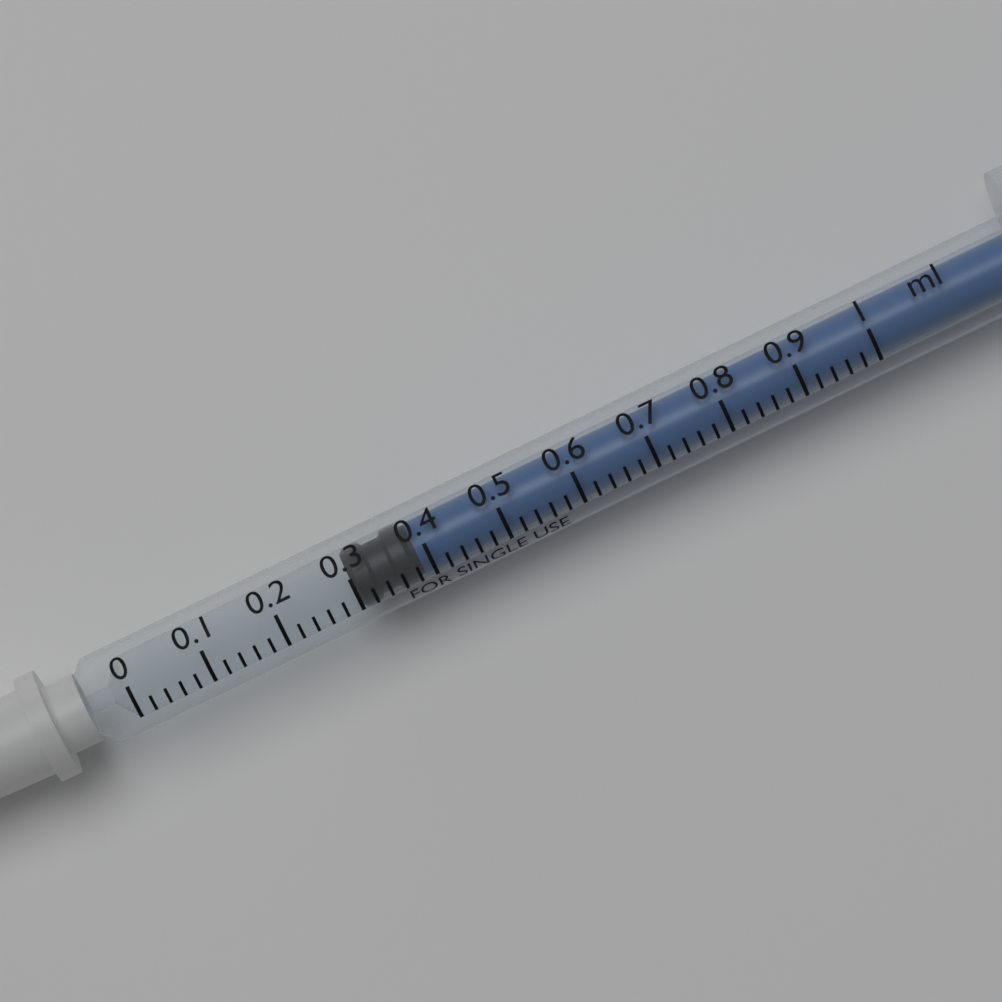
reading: 0.30 ml
